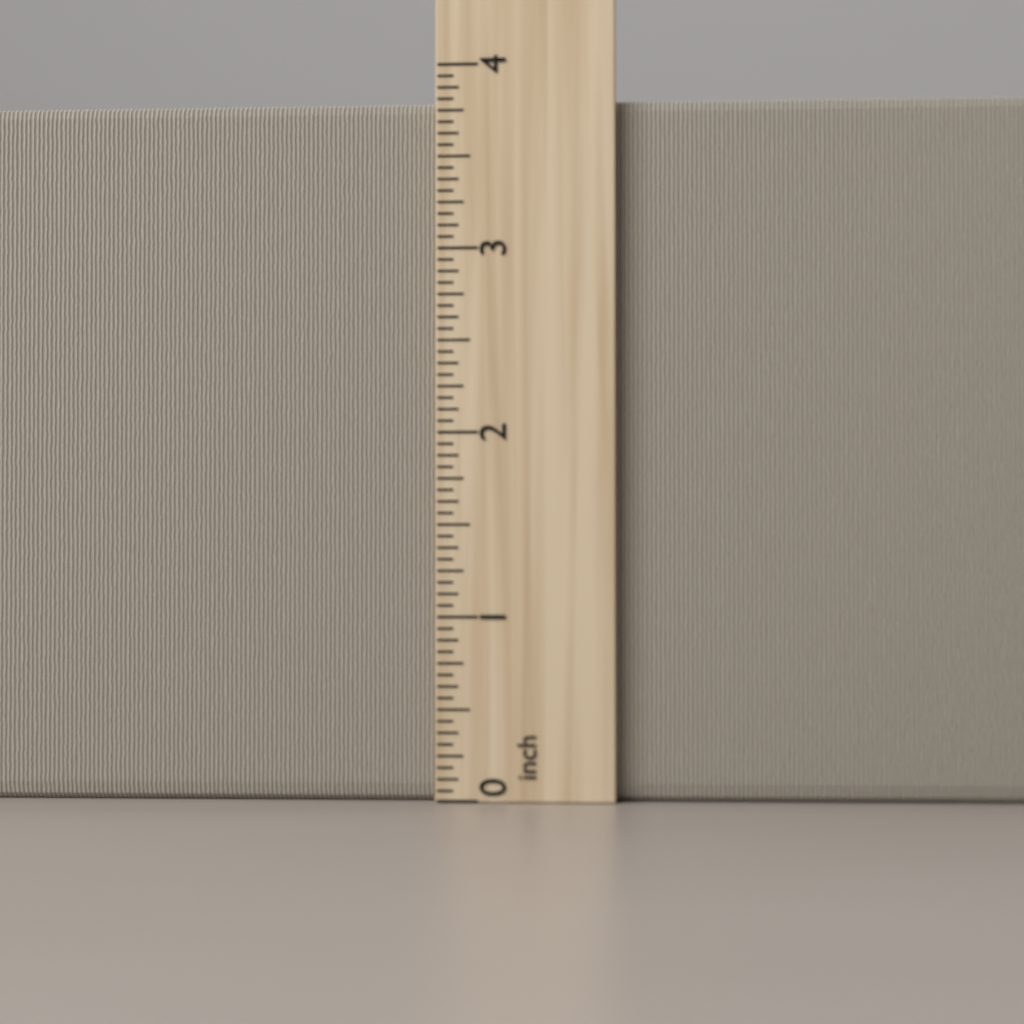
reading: 3.8125 inch
